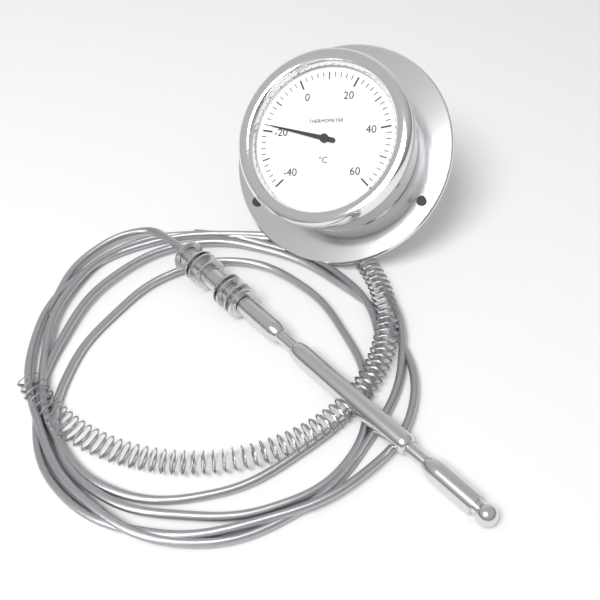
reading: -18 °C
